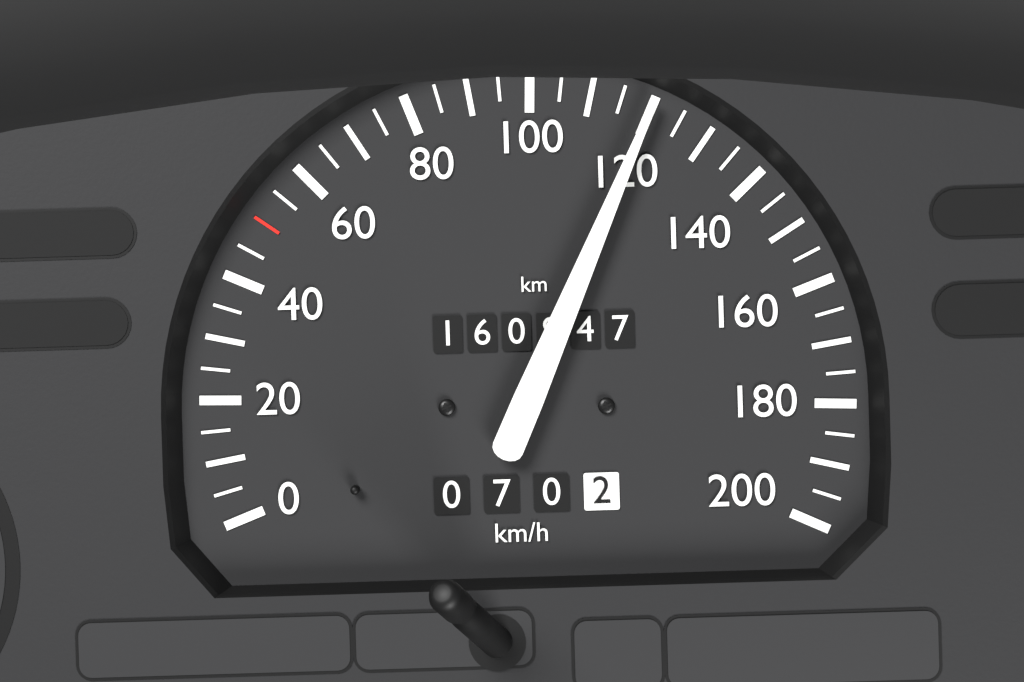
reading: 120 km/h
